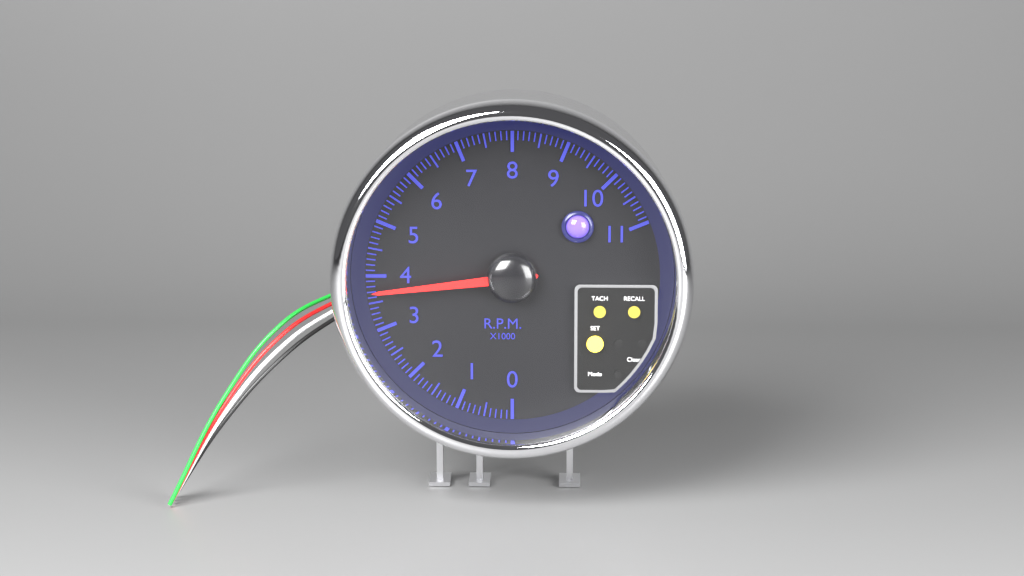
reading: 3.7 rpm x1000
